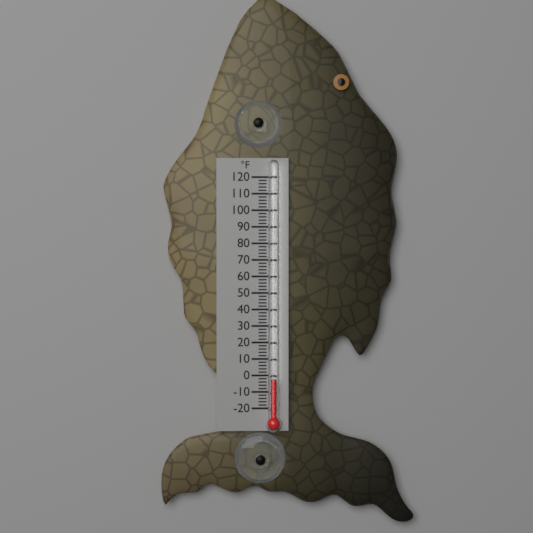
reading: -2 °F
